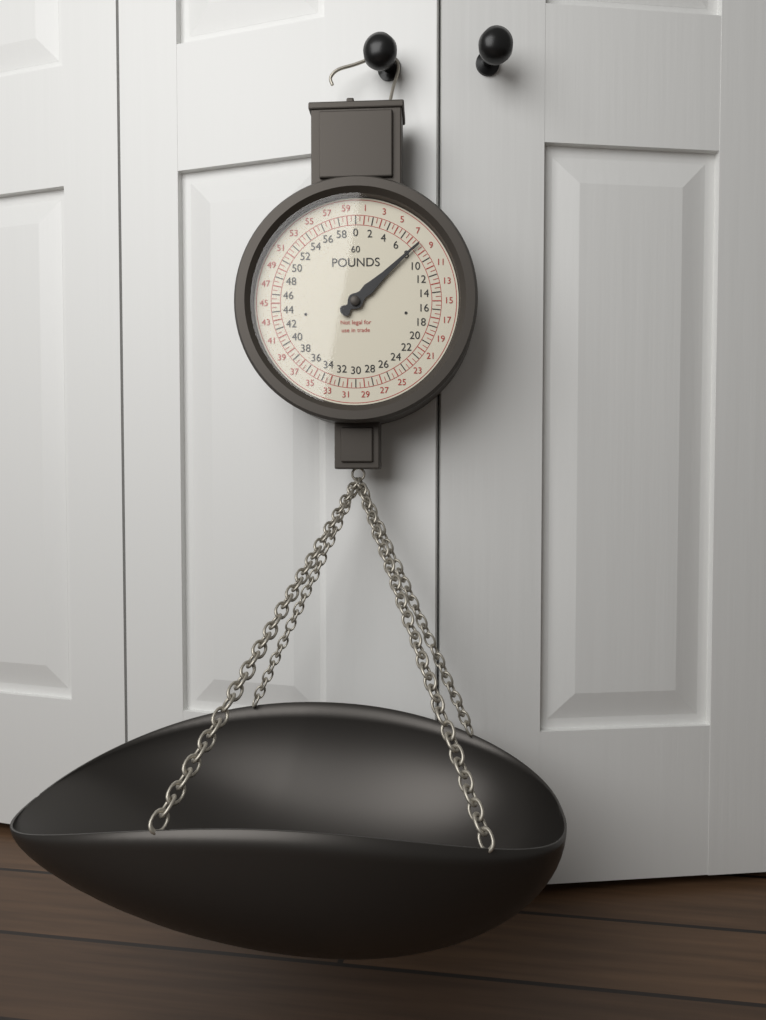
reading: 8.0 lb
